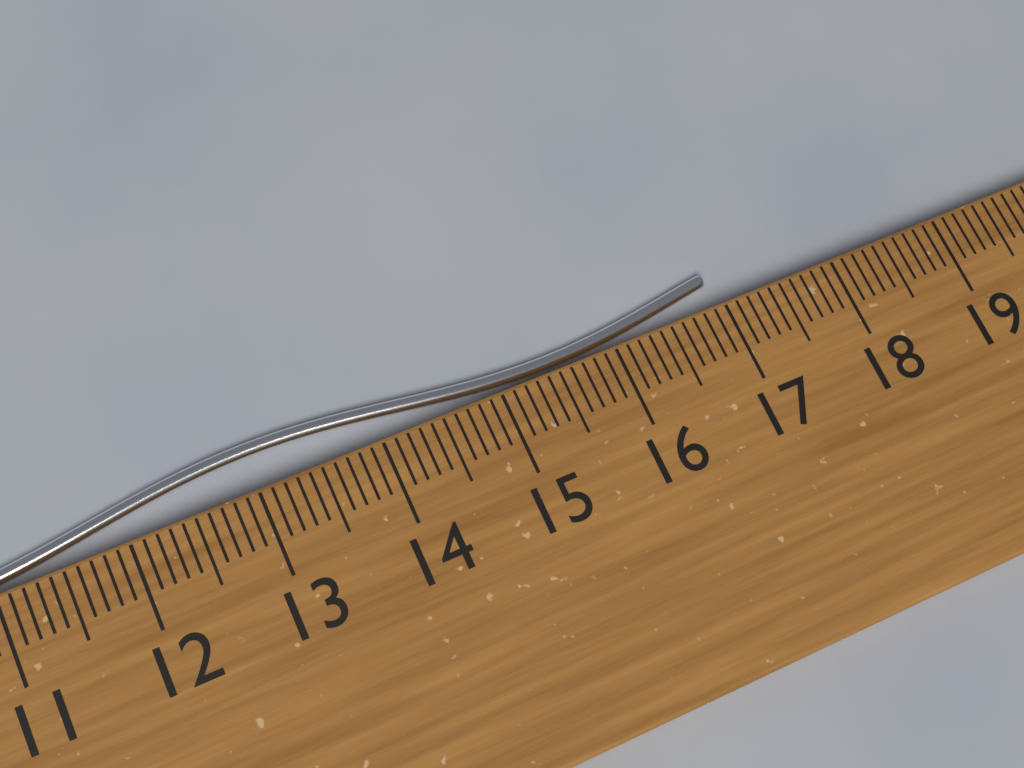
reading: 17.0 cm
